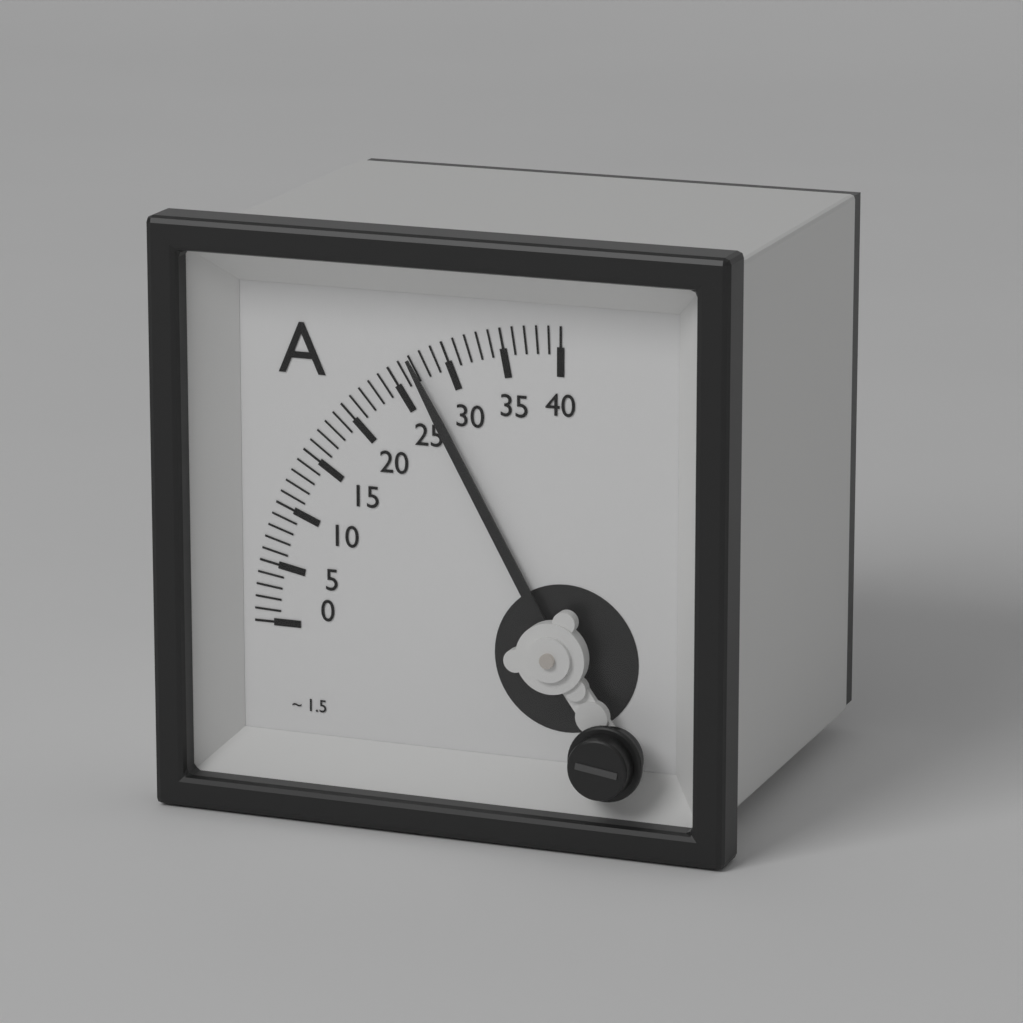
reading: 27 A
